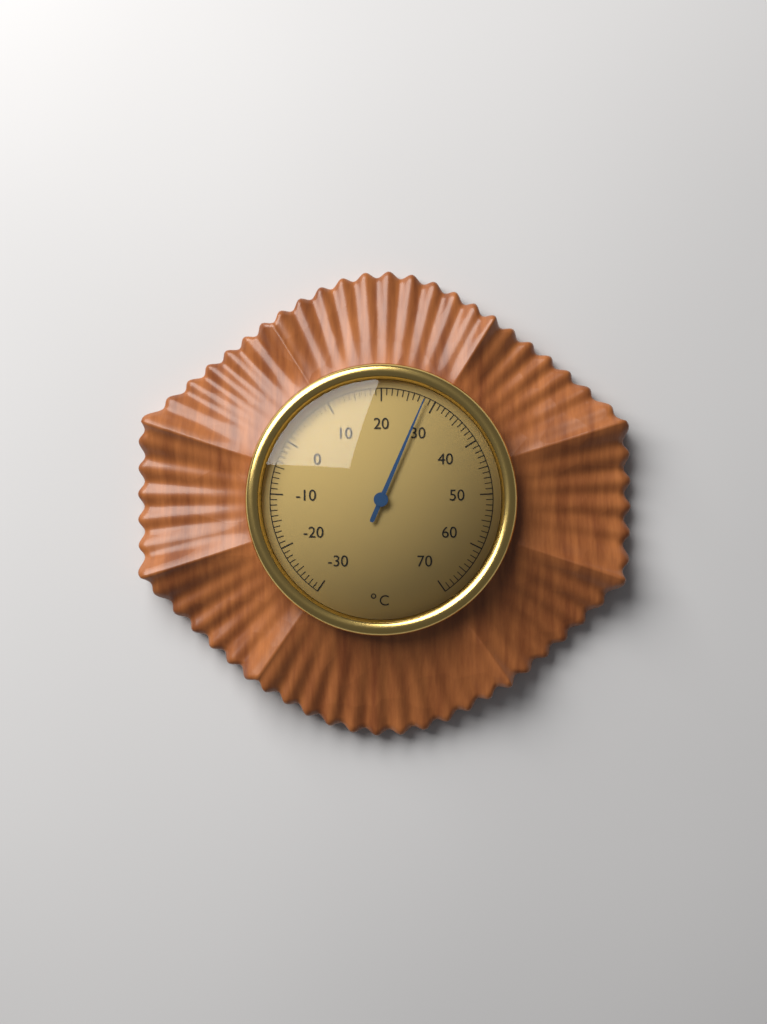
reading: 28 °C
